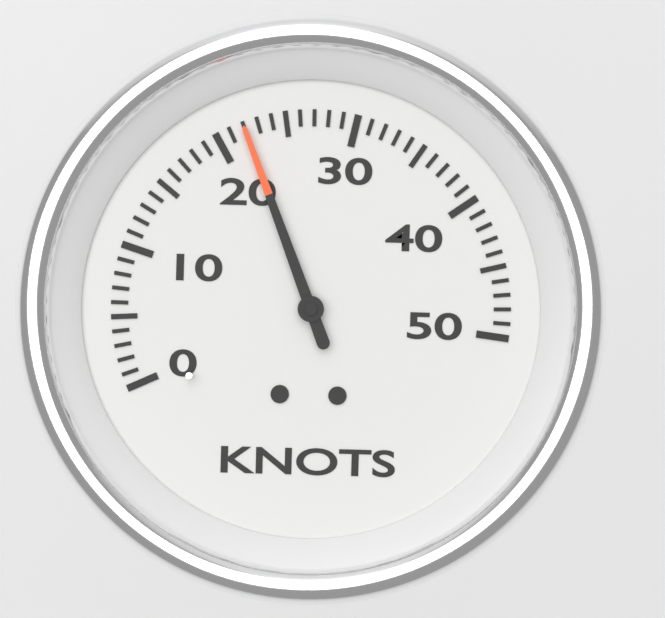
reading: 22 knots
